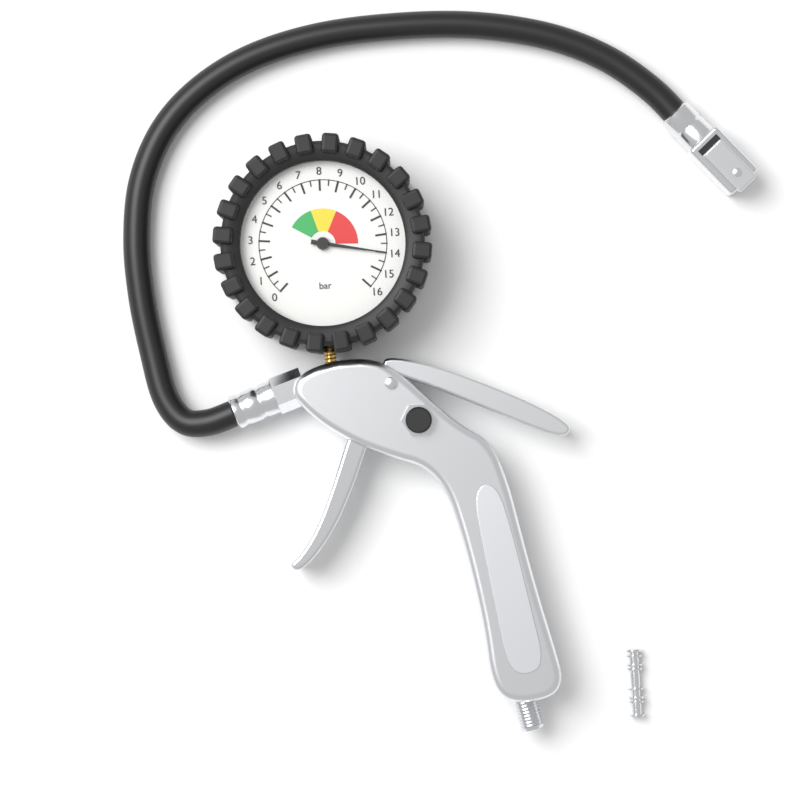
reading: 14.0 bar
